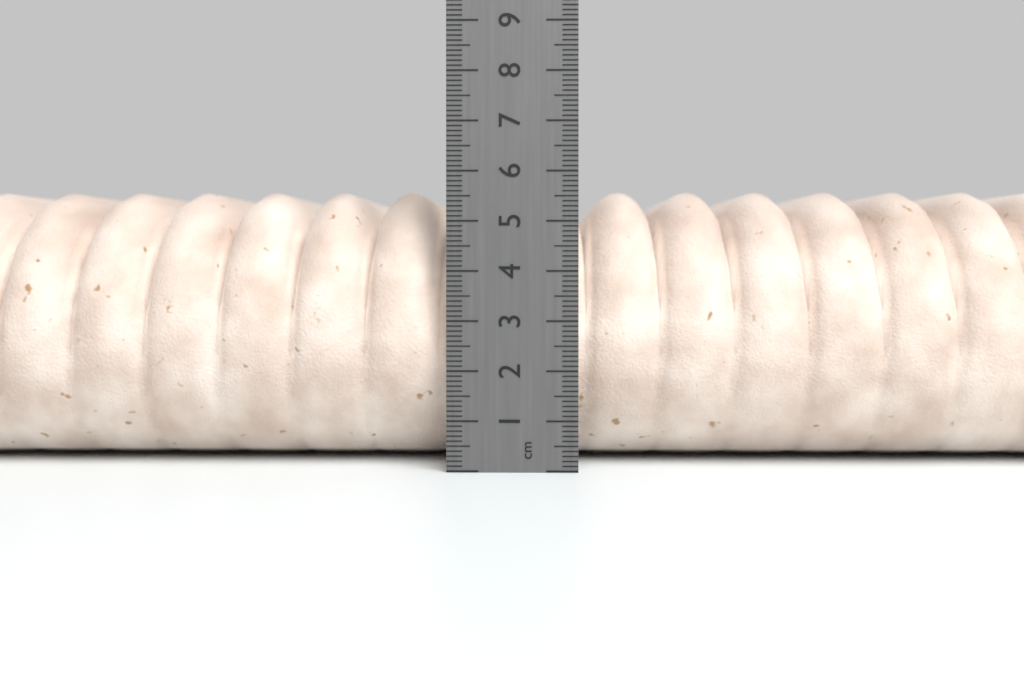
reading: 5.7 cm
